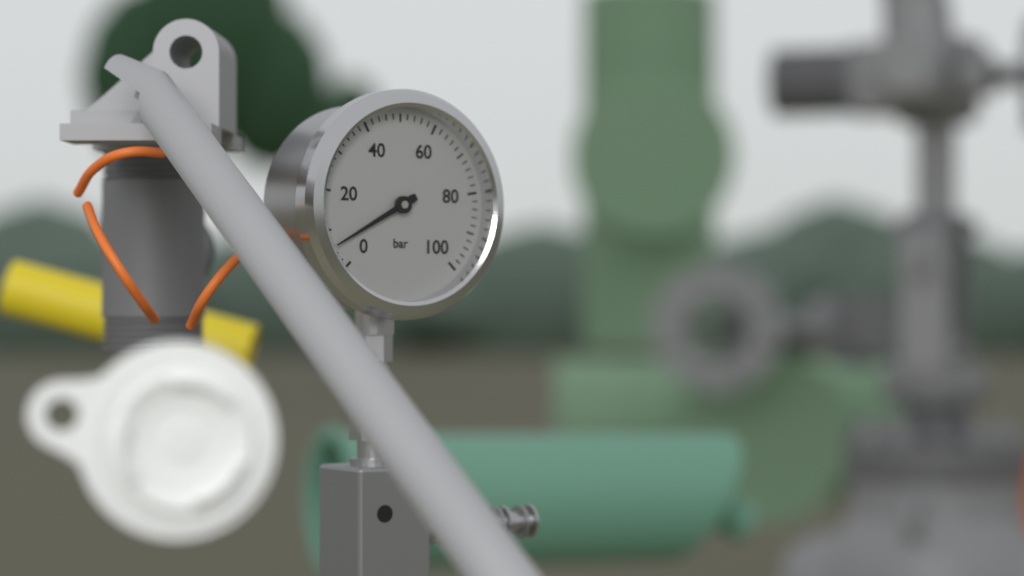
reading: 6 bar
